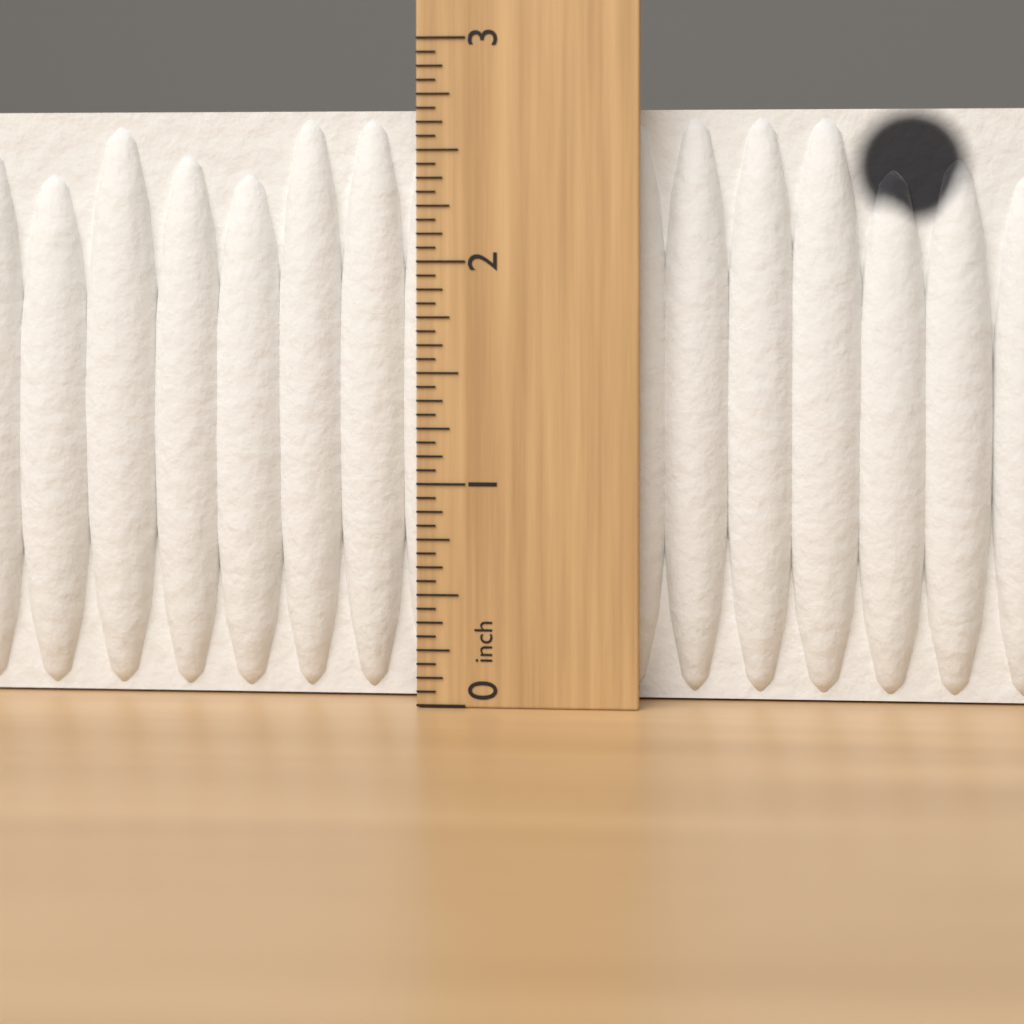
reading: 2.6875 inch
